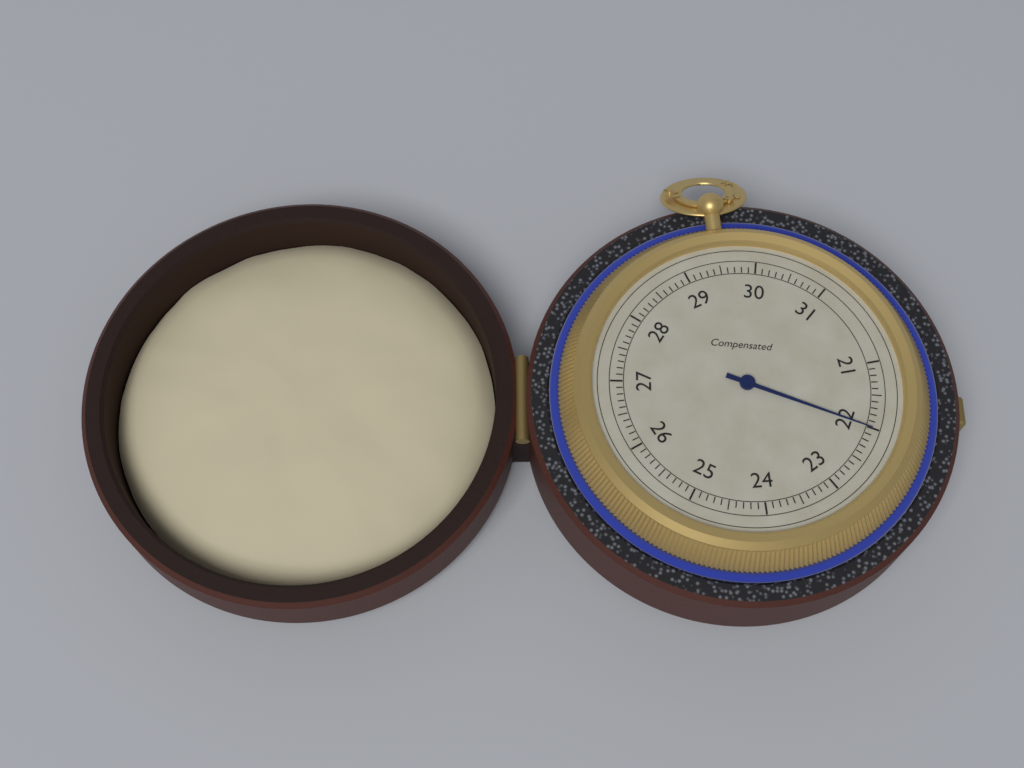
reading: 22.0 (no unit)
